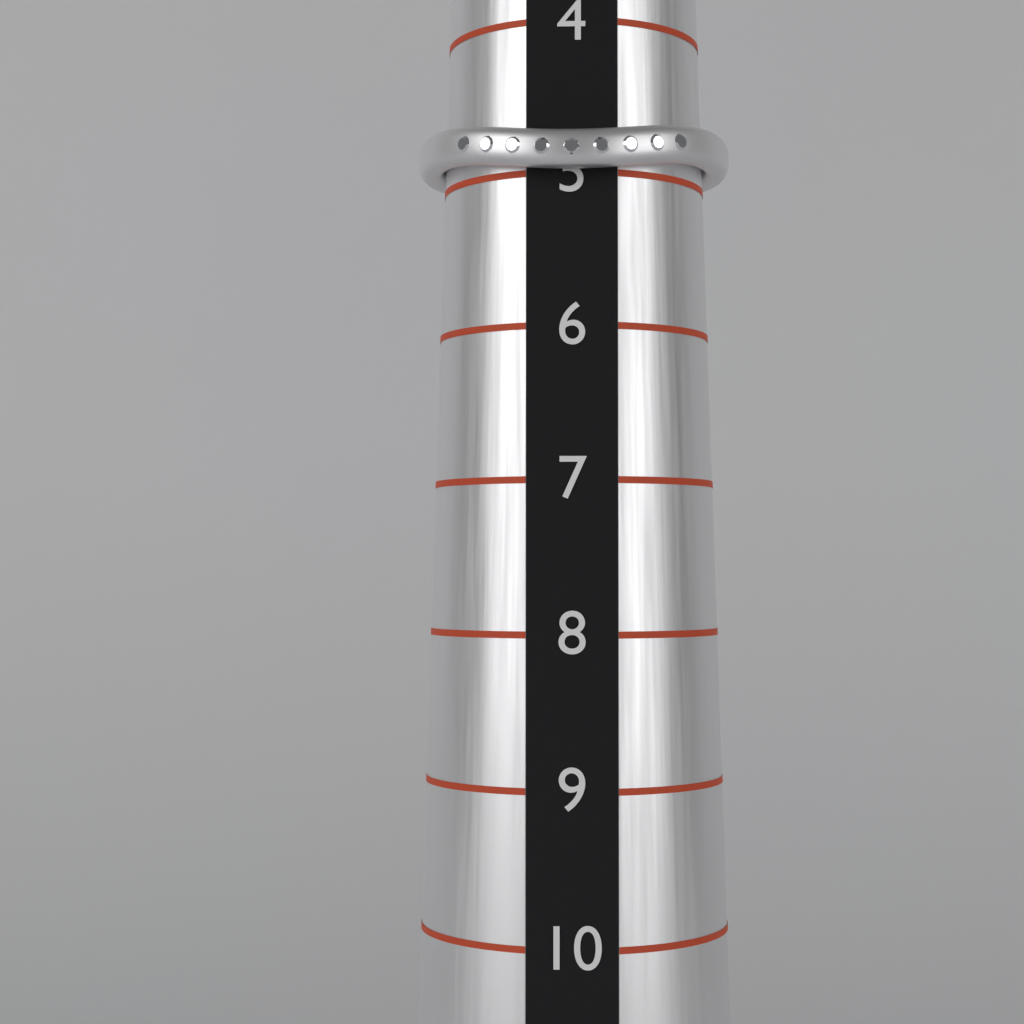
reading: 5 (no unit)
